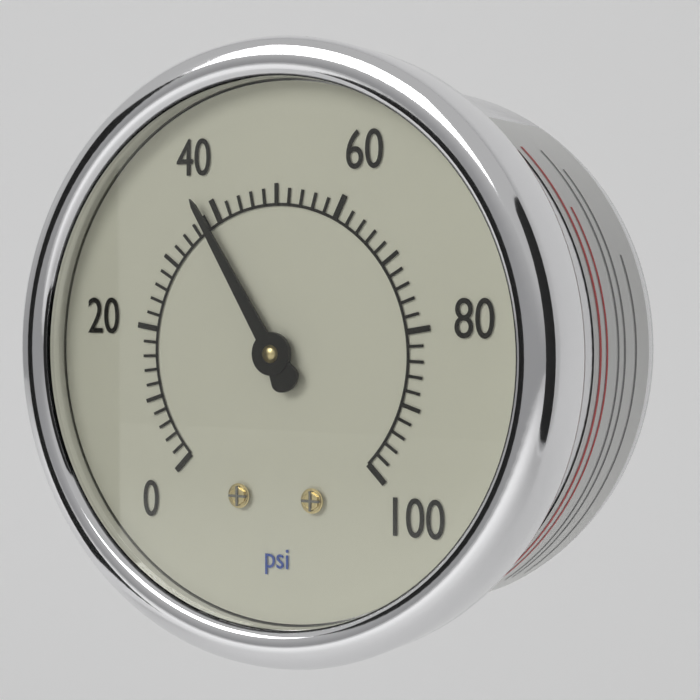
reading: 38 psi
